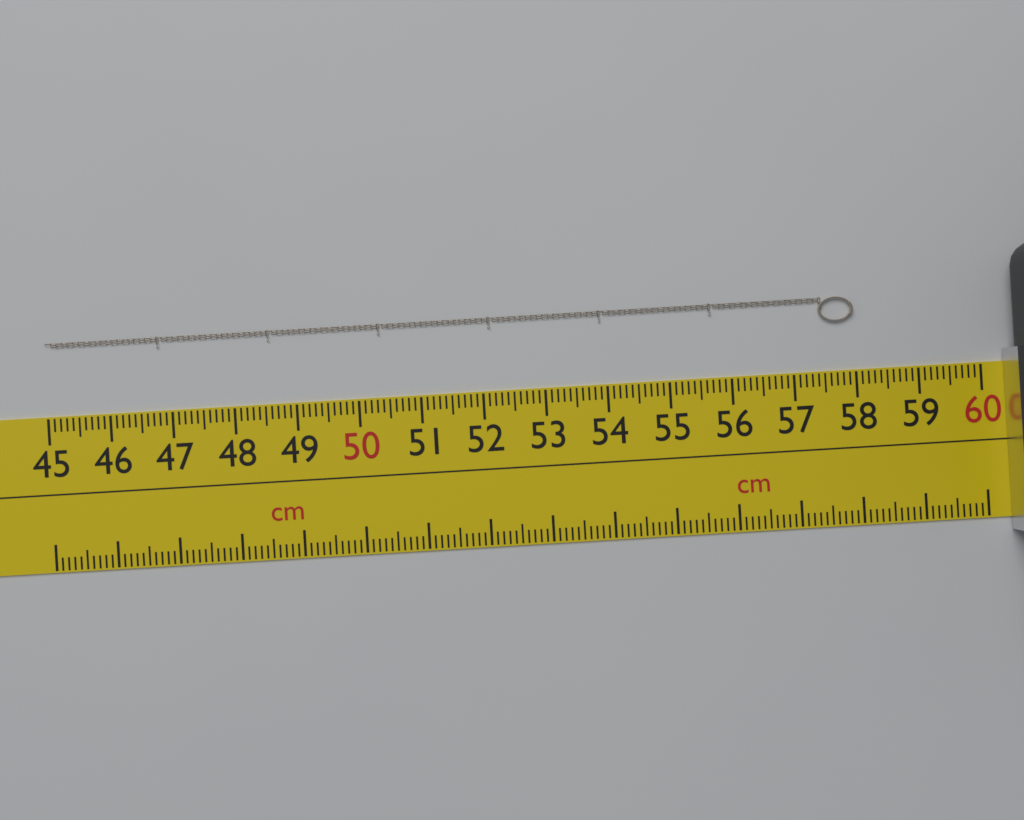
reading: 58.0 cm
